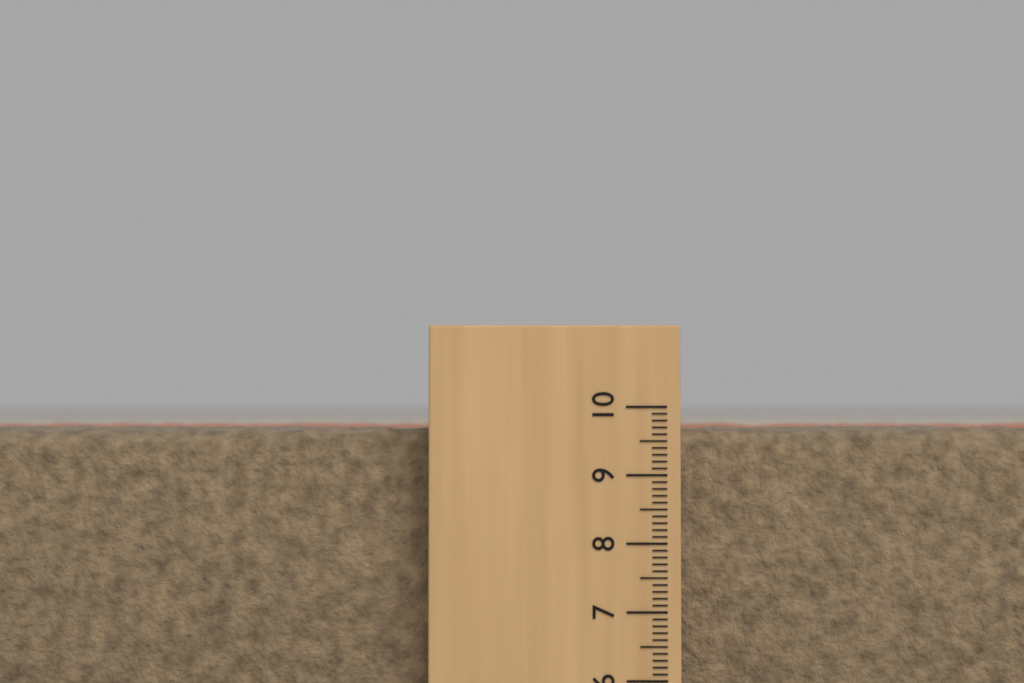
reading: 9.7 (no unit)
